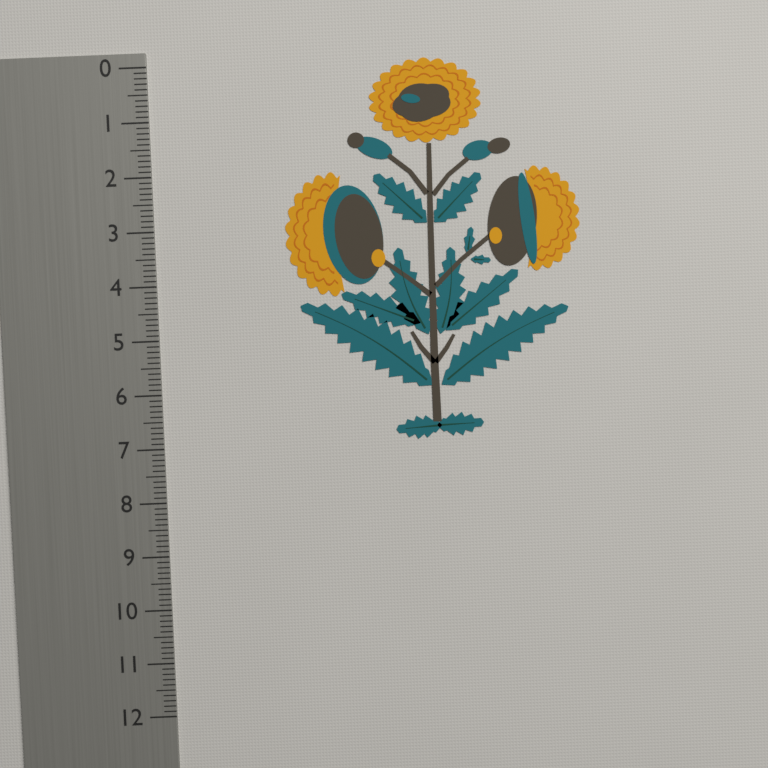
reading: 7.0 (no unit)
